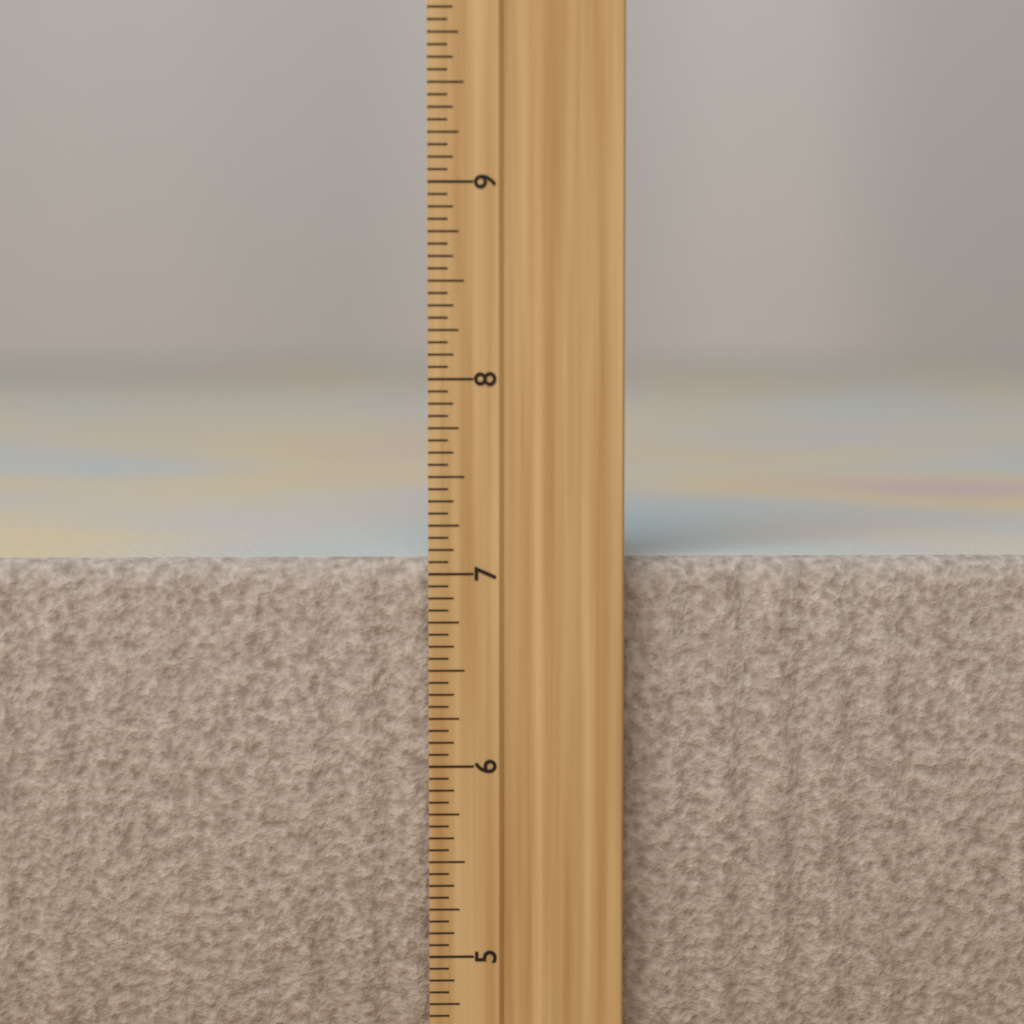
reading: 7.0625 inch
